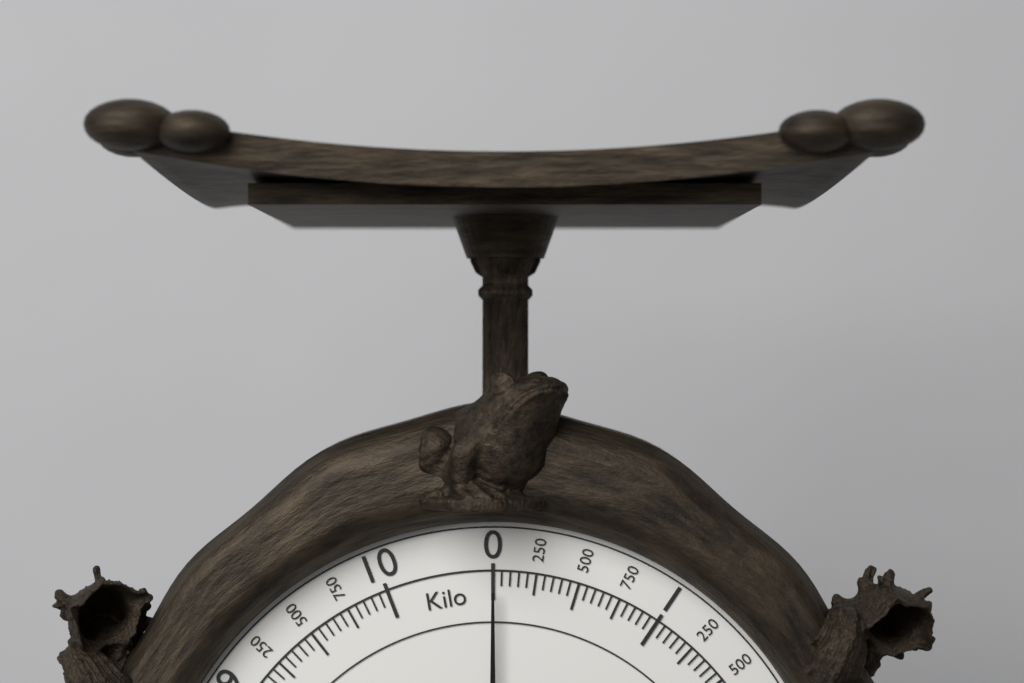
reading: 0.00 kg
